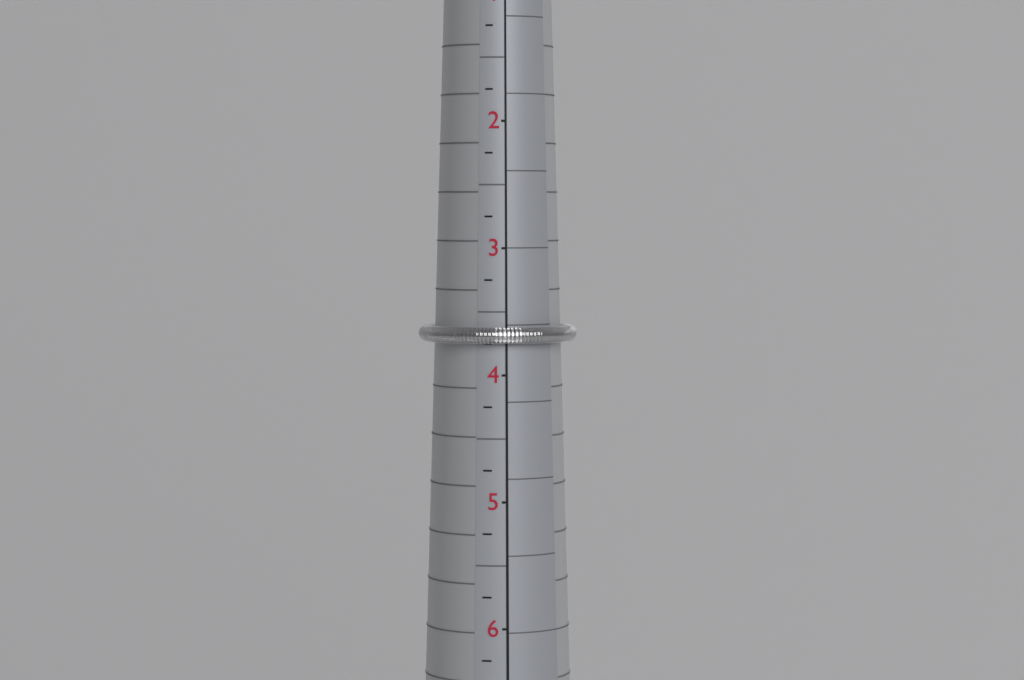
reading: 3.75 (no unit)
